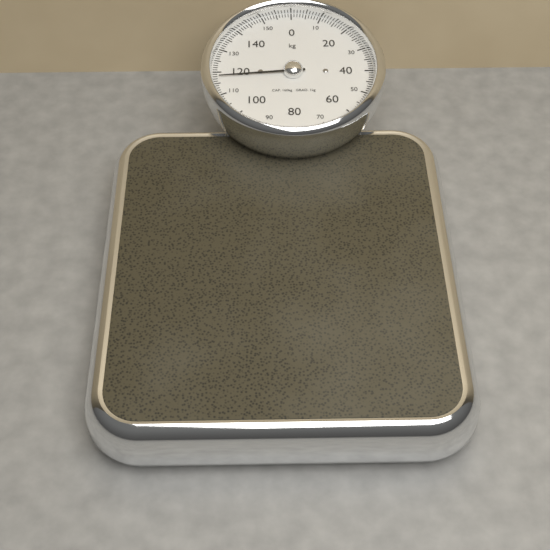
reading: 118 kg
